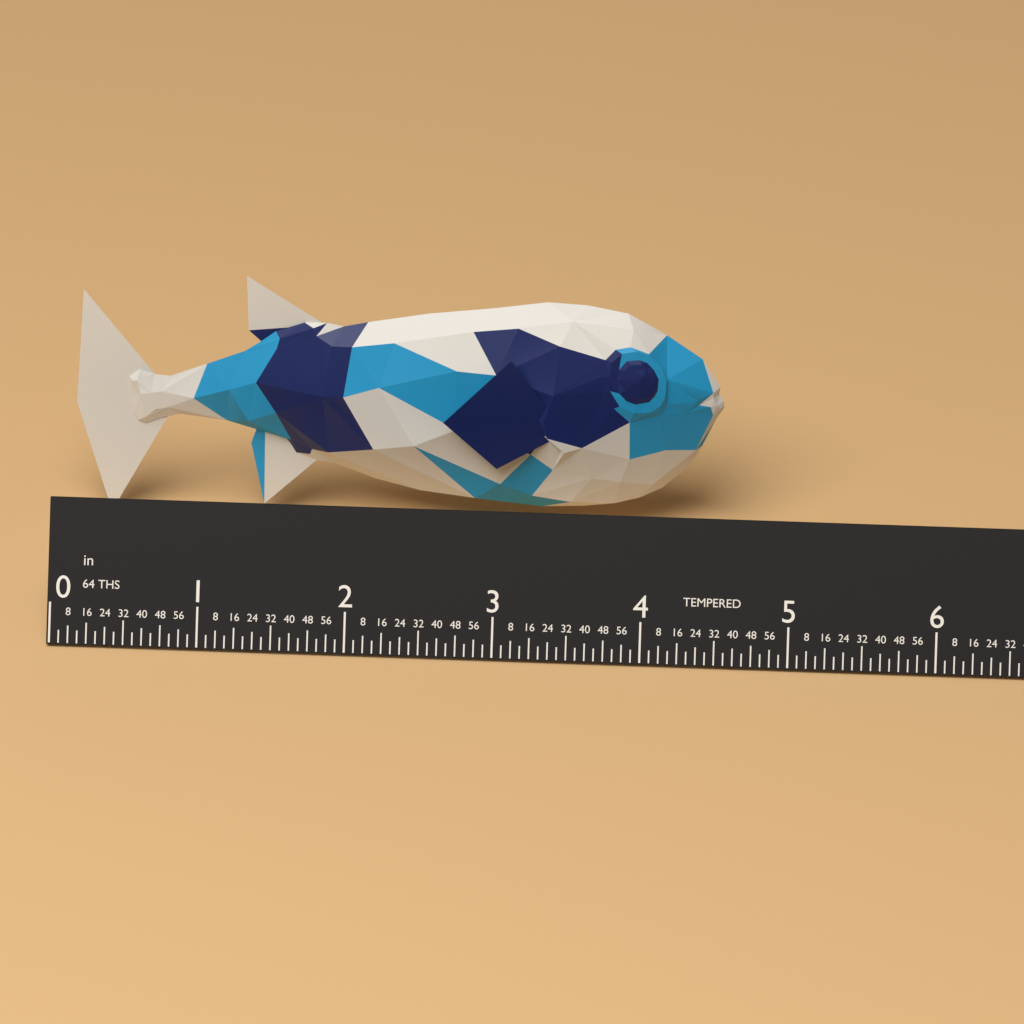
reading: 4.4375 in
